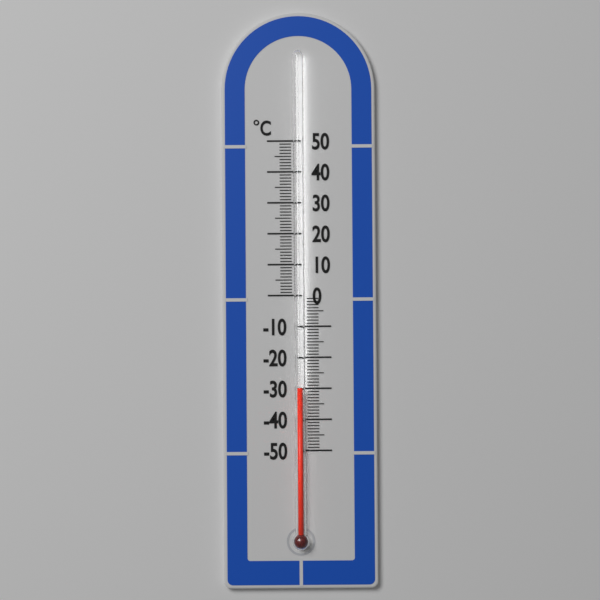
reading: -30 °C
